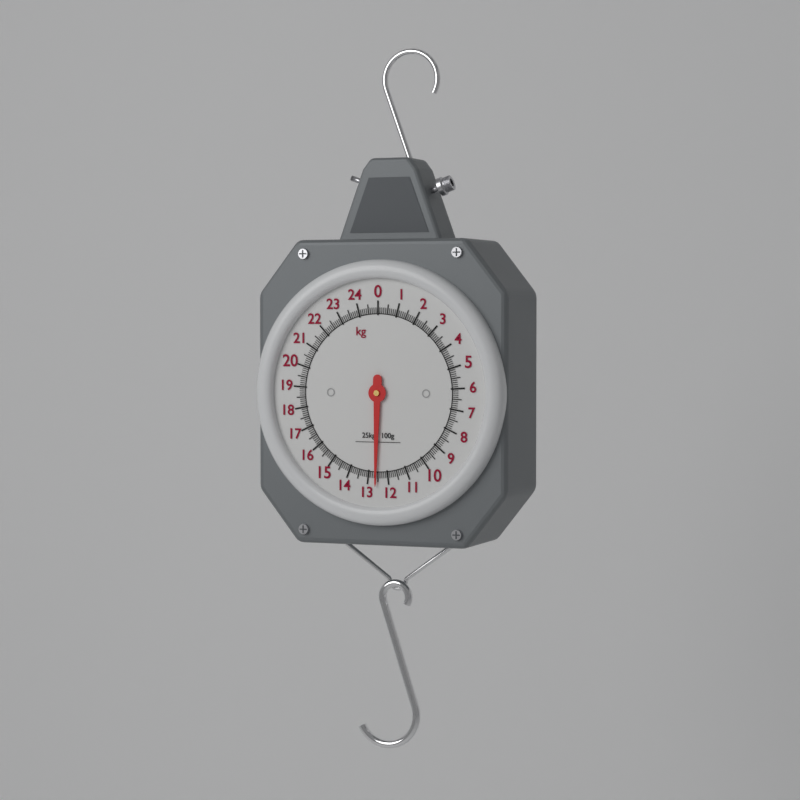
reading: 12.6 kg
